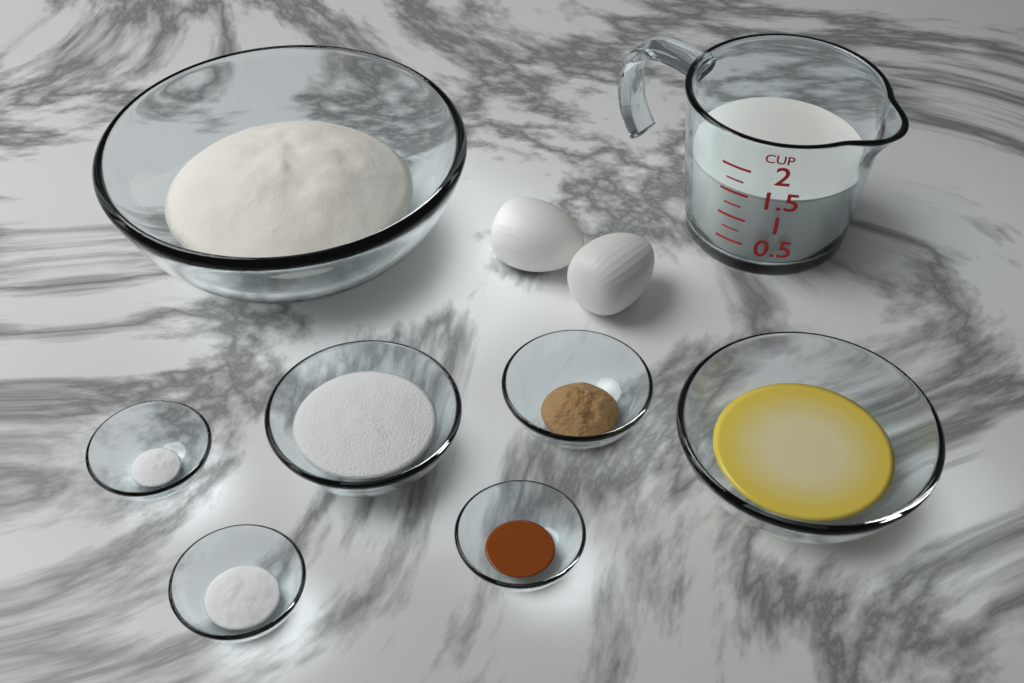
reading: 1.50 cup
